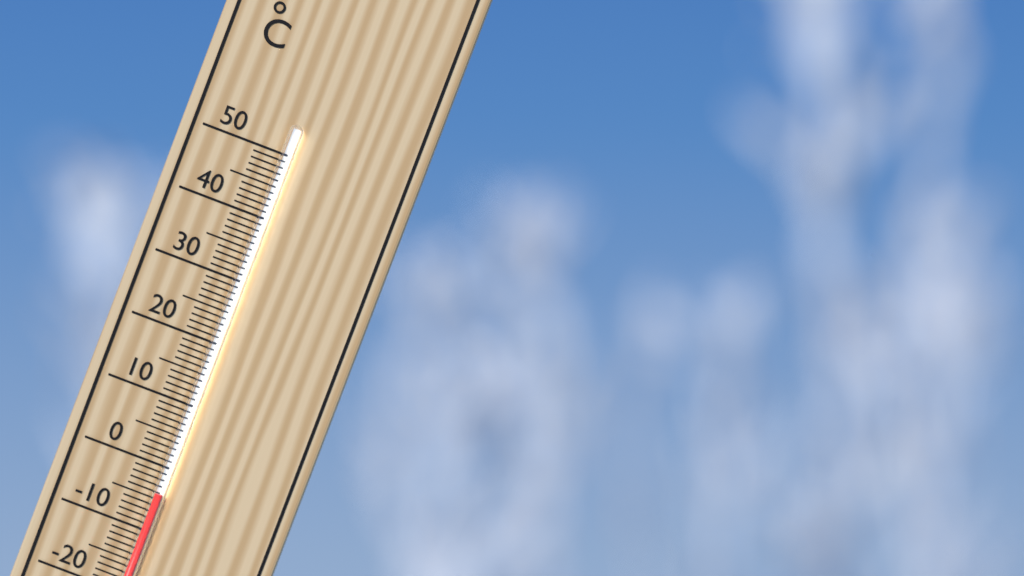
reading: -4 °C
